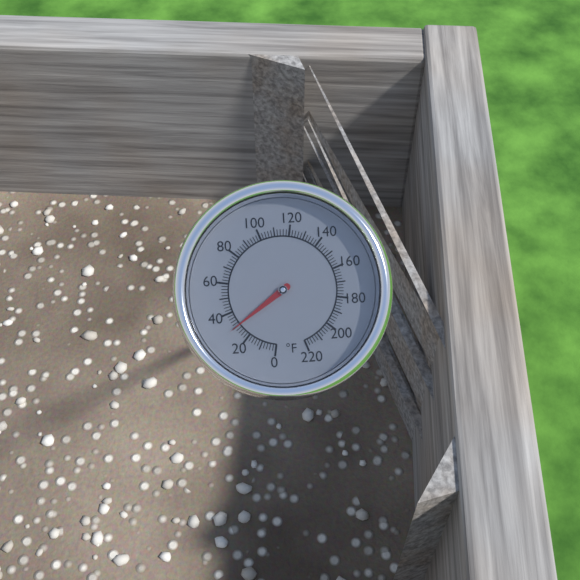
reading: 30 °F
